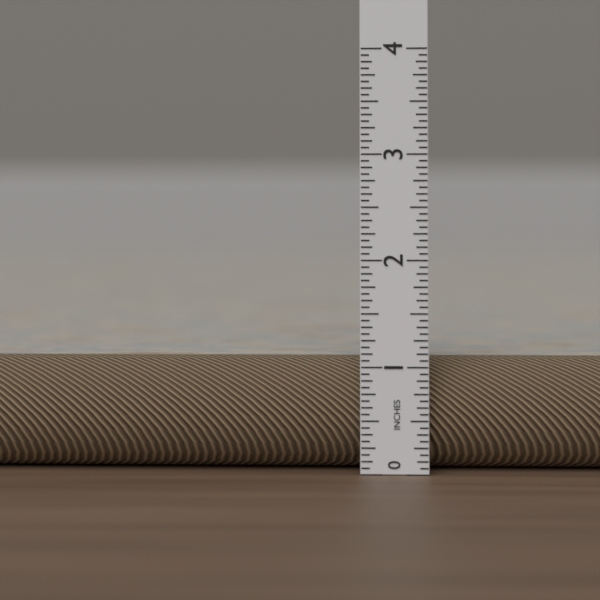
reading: 1.0625 in
